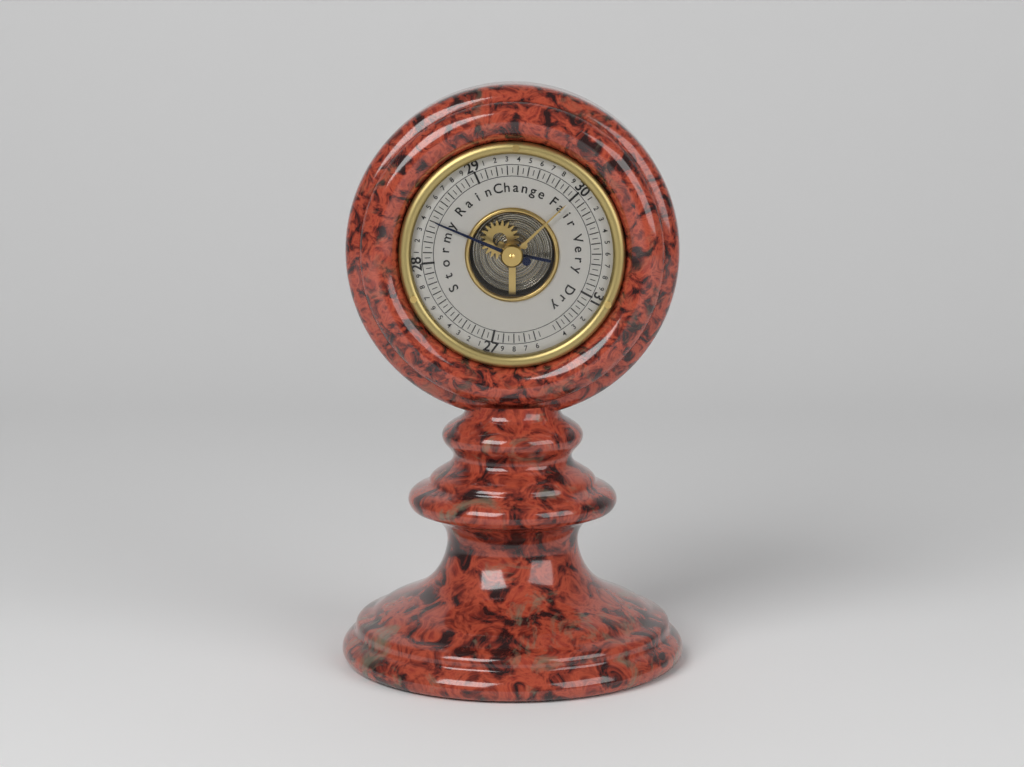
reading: 28.40 (no unit)
